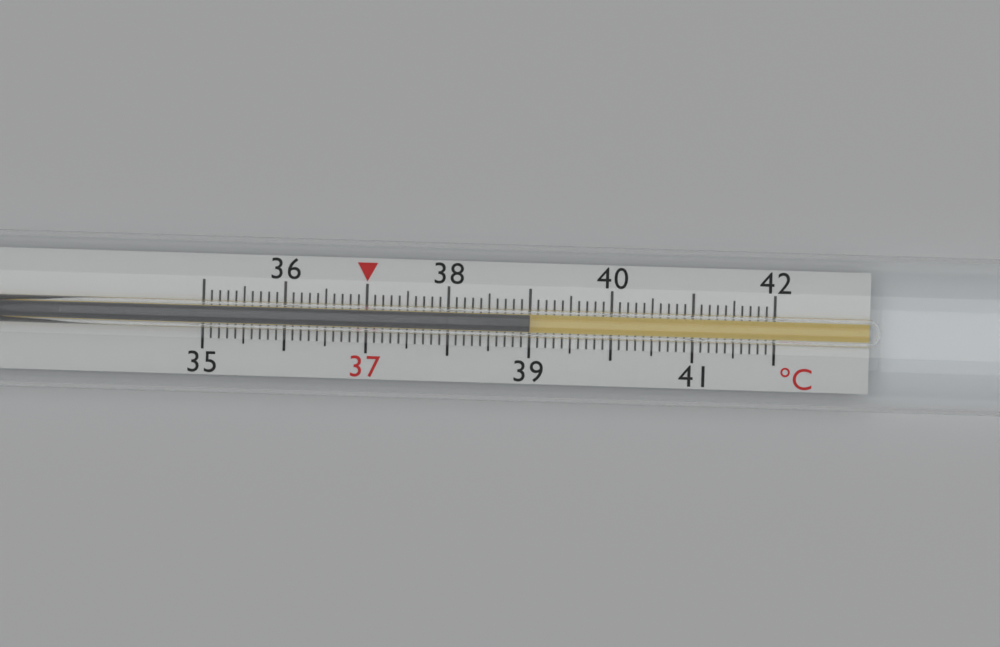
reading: 39.0 °C
